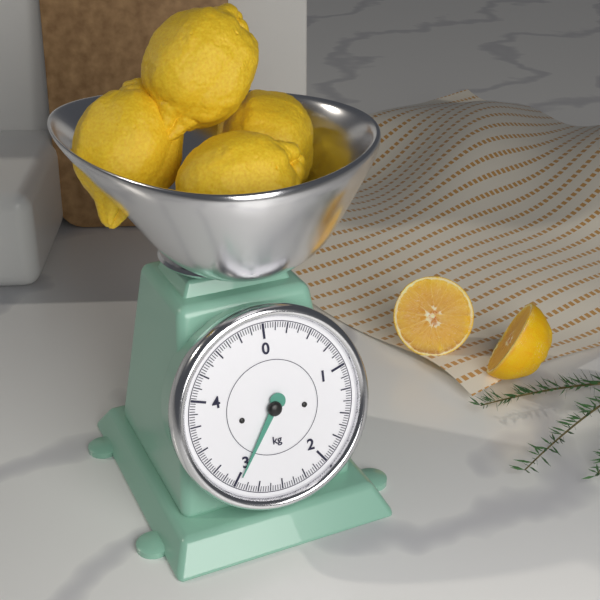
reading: 2.975 kg
